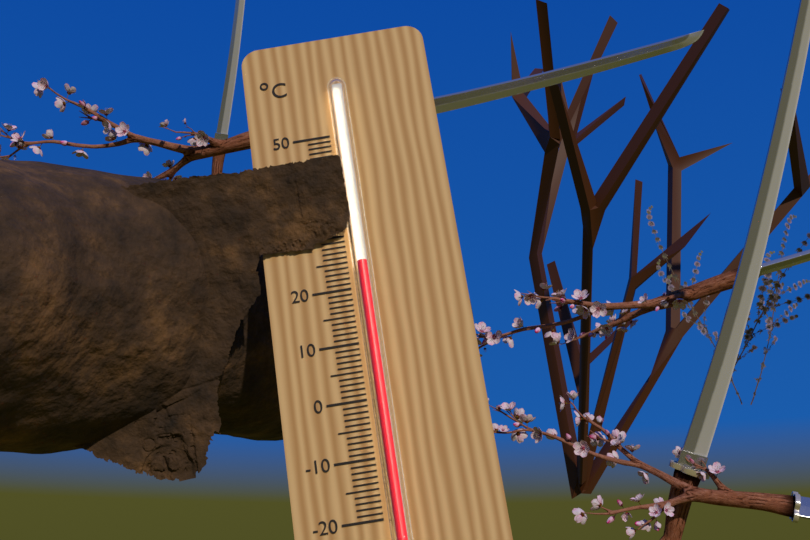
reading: 24 °C
